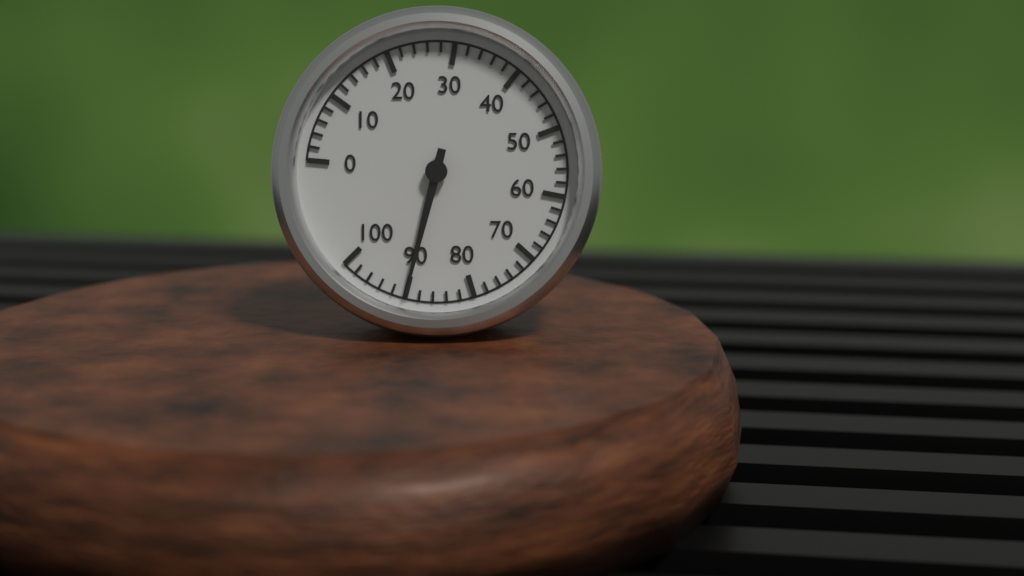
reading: 90 (no unit)
